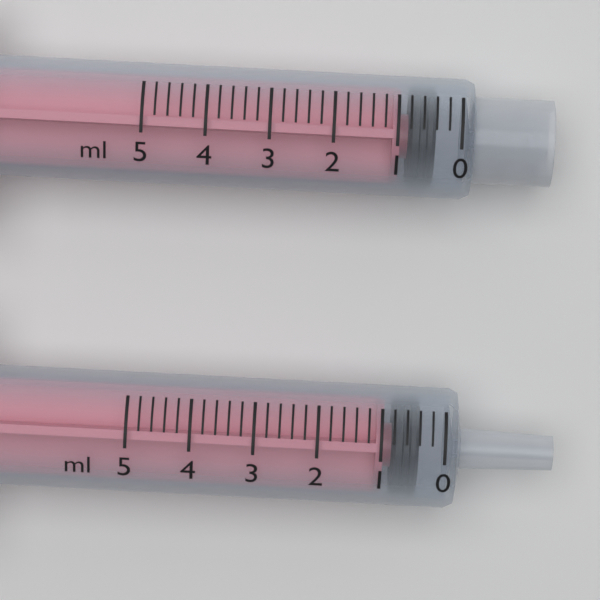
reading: 0.4 ml
